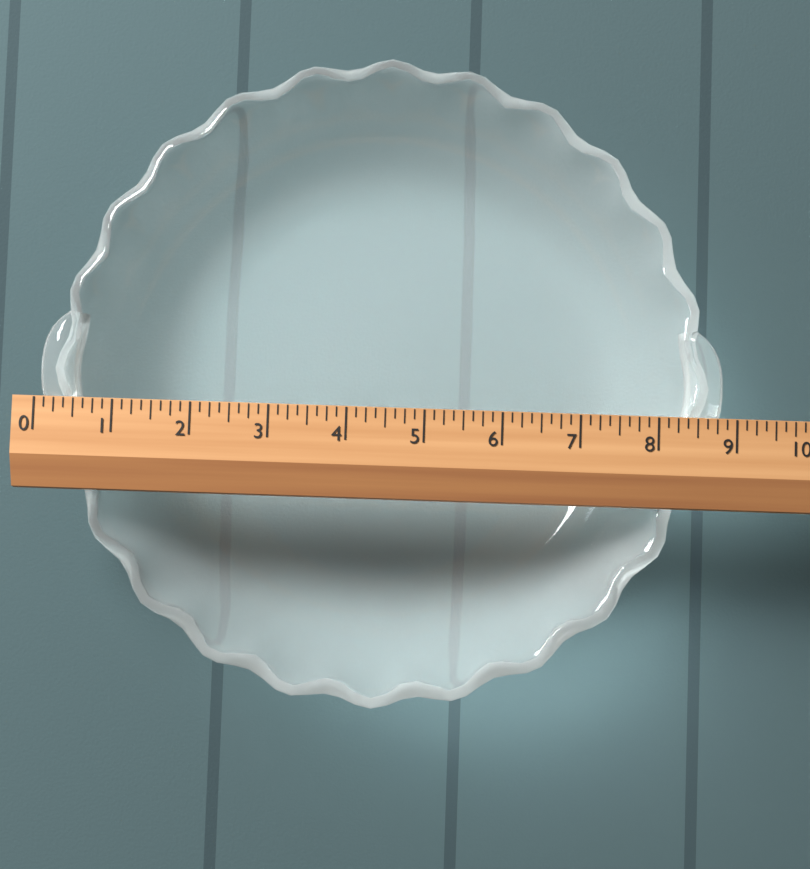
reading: 8.875 (no unit)
